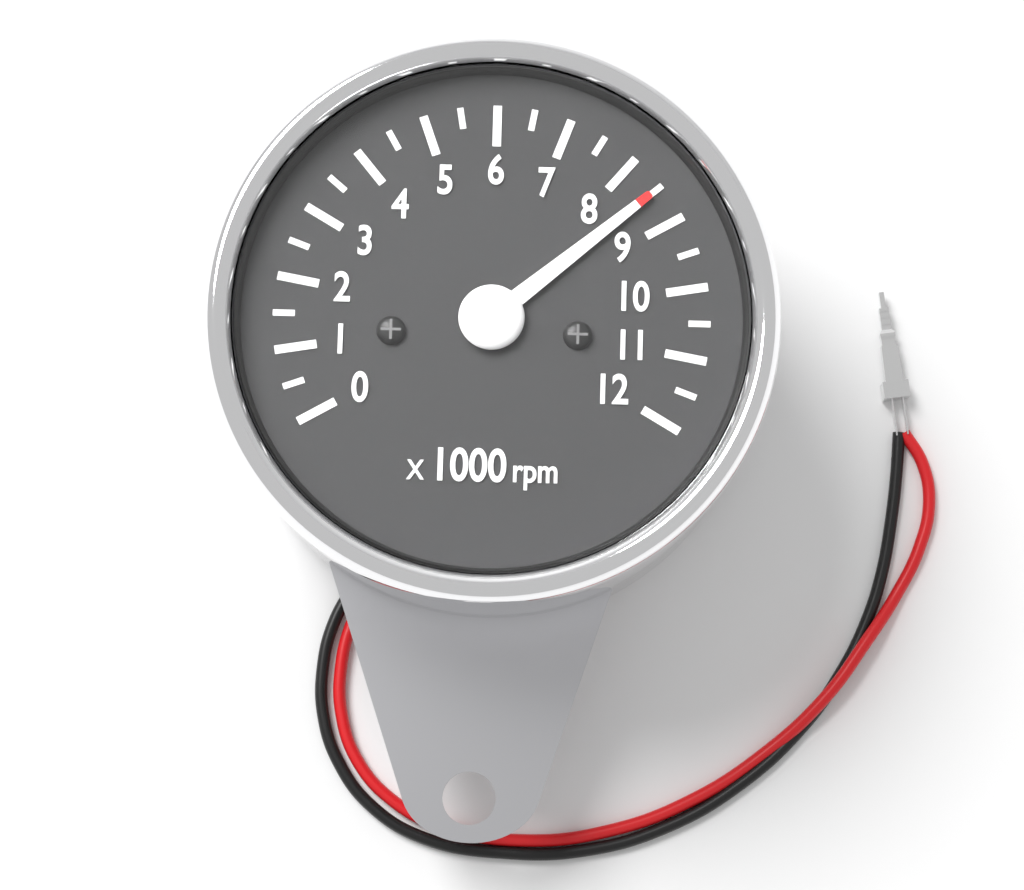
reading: 8.5 x1000 rpm
